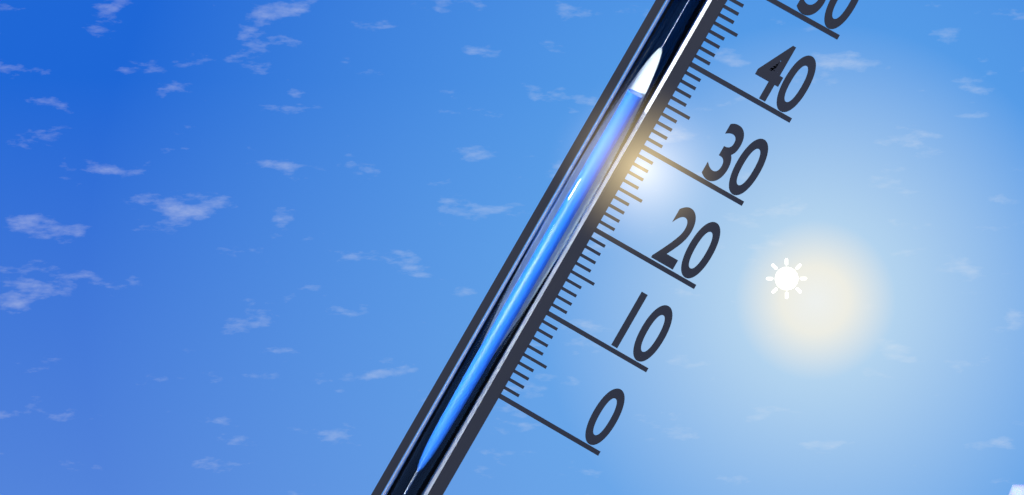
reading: 34 (no unit)
